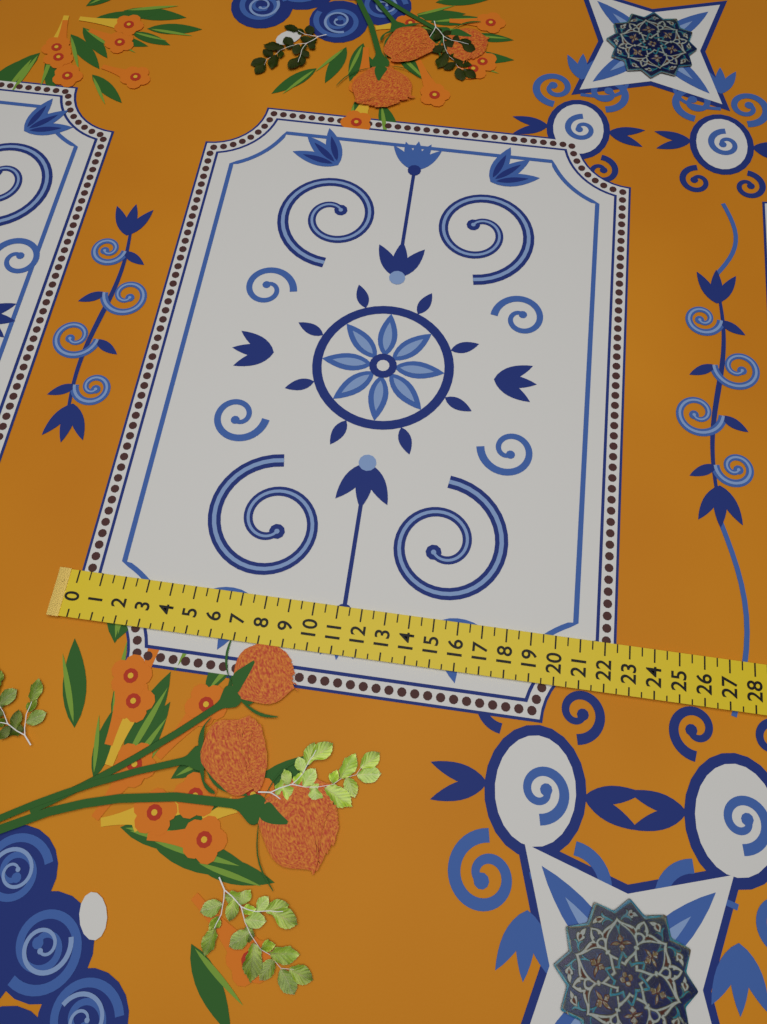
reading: 22.5 (no unit)
